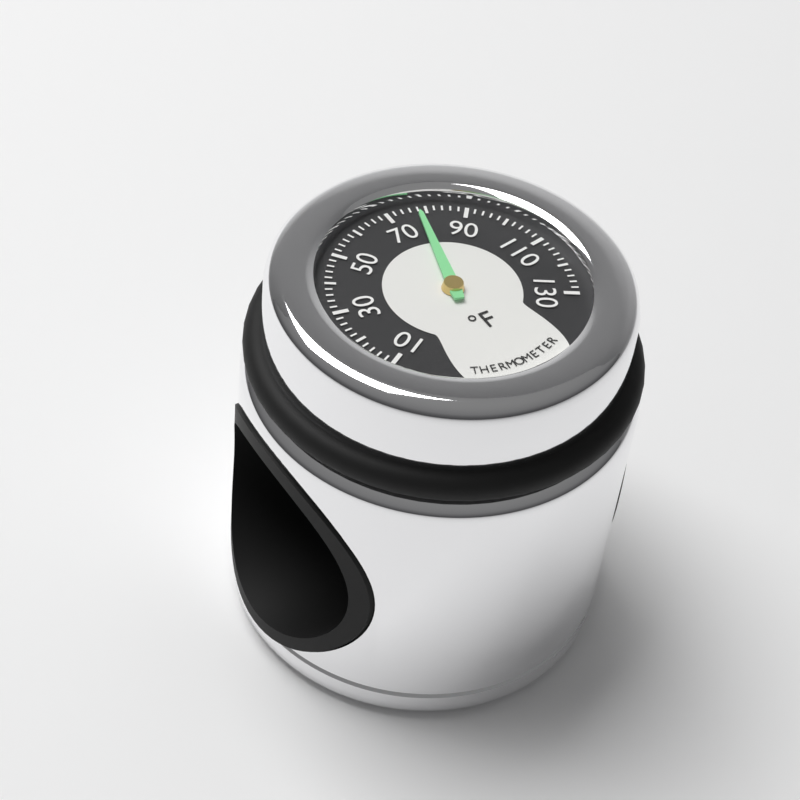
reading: 78 °F
